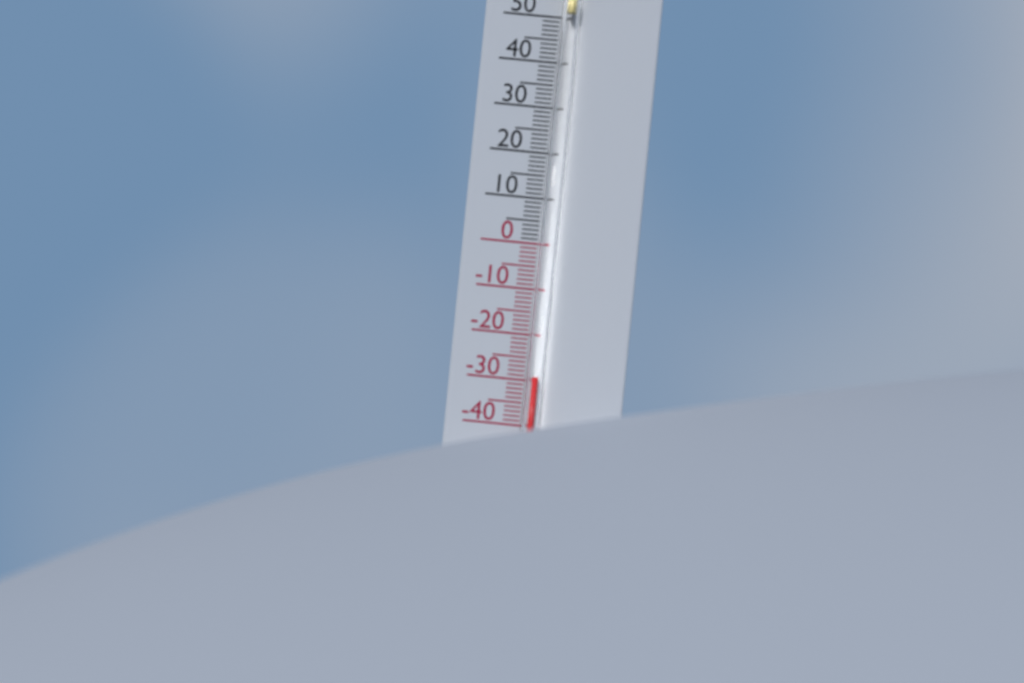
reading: -29 °C
